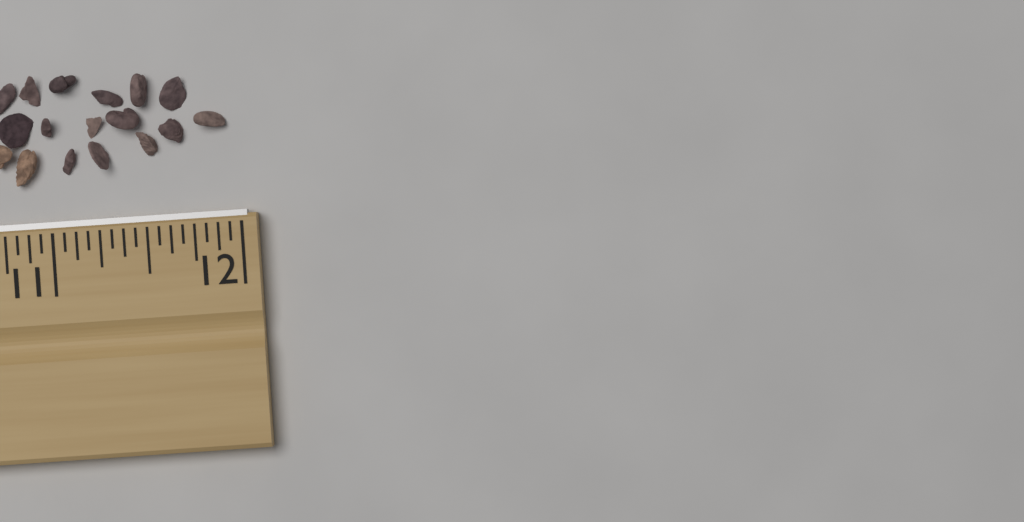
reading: 11.9375 in
